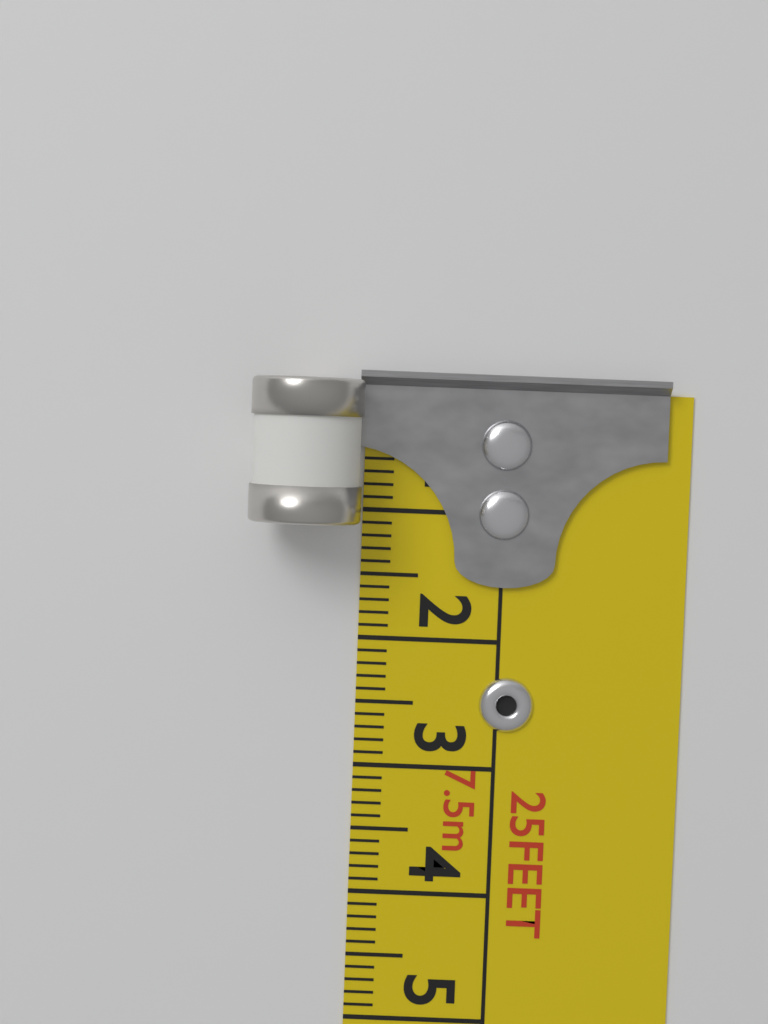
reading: 1.1 cm
